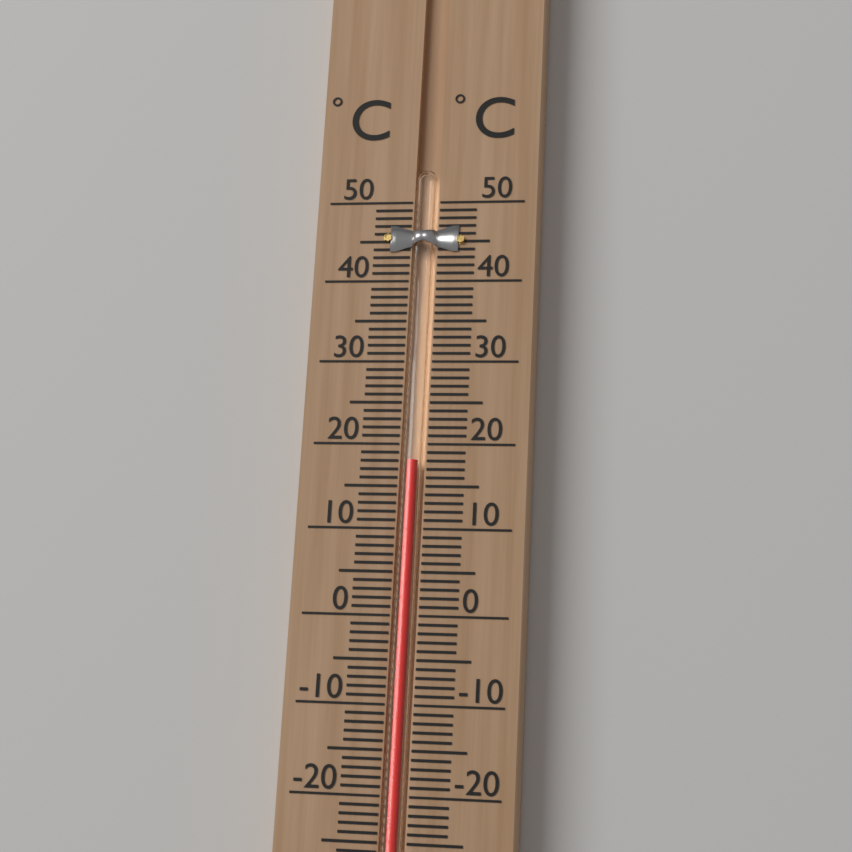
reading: 18 °C
